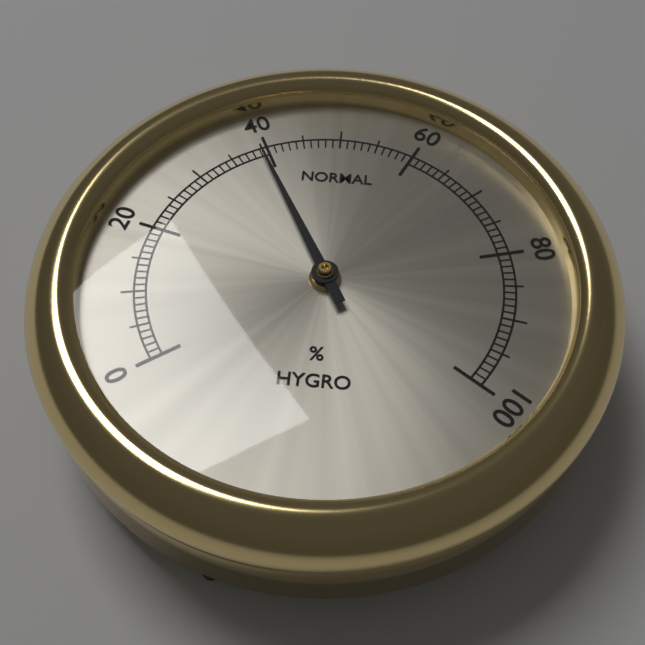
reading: 39 %
